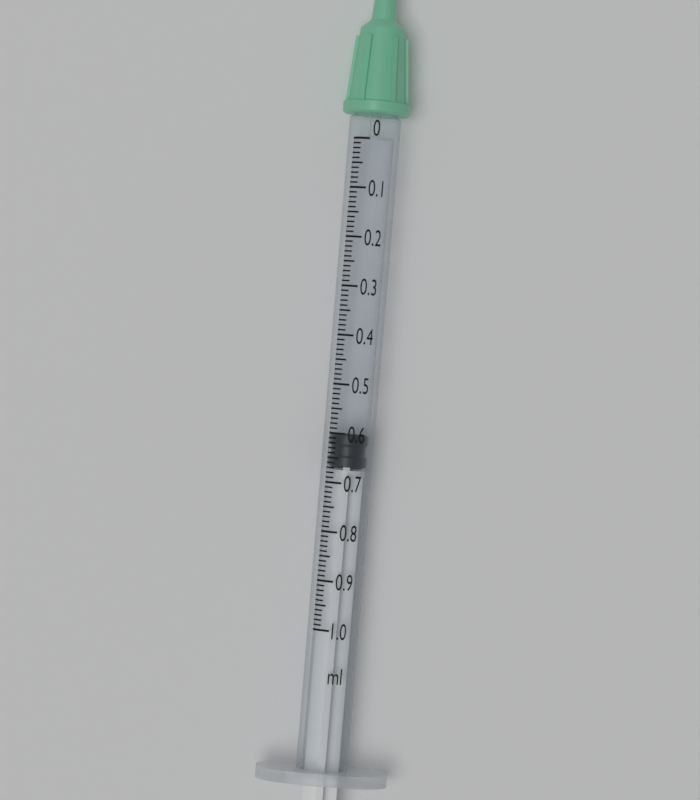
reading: 0.60 ml
